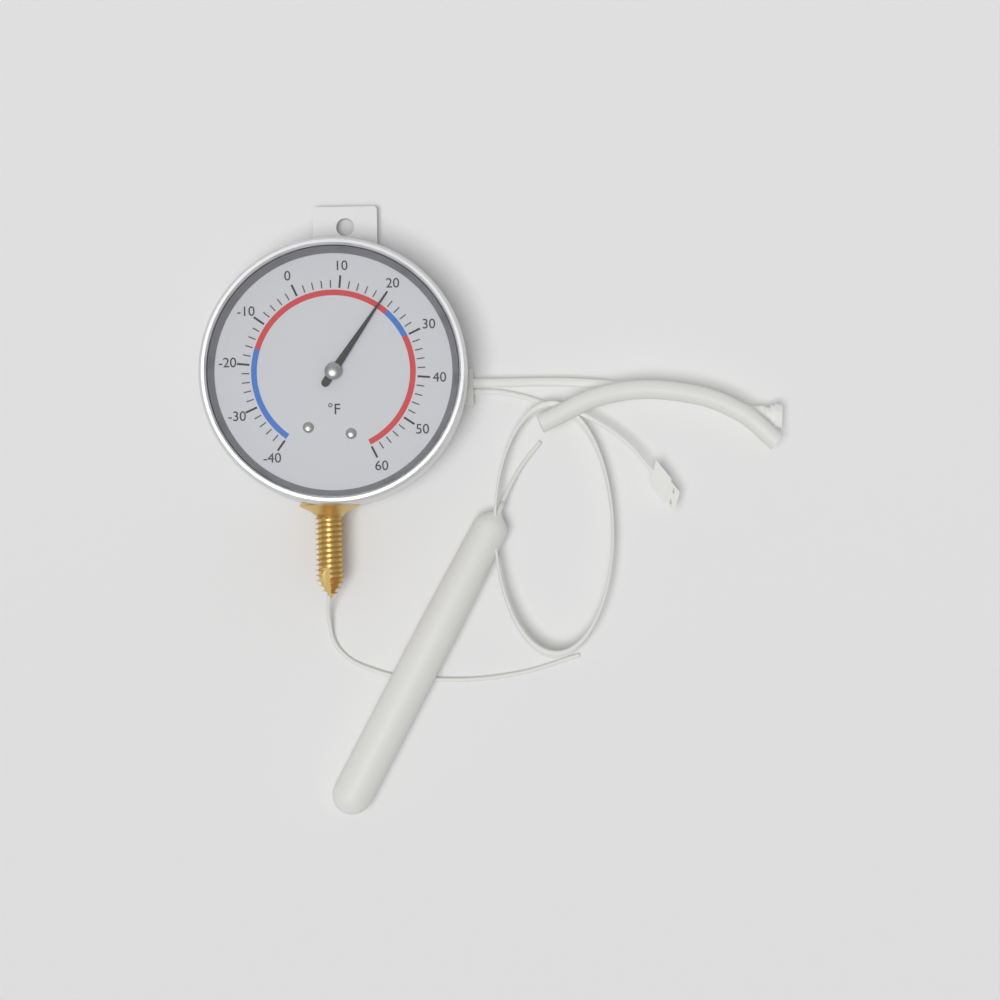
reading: 20 °F
